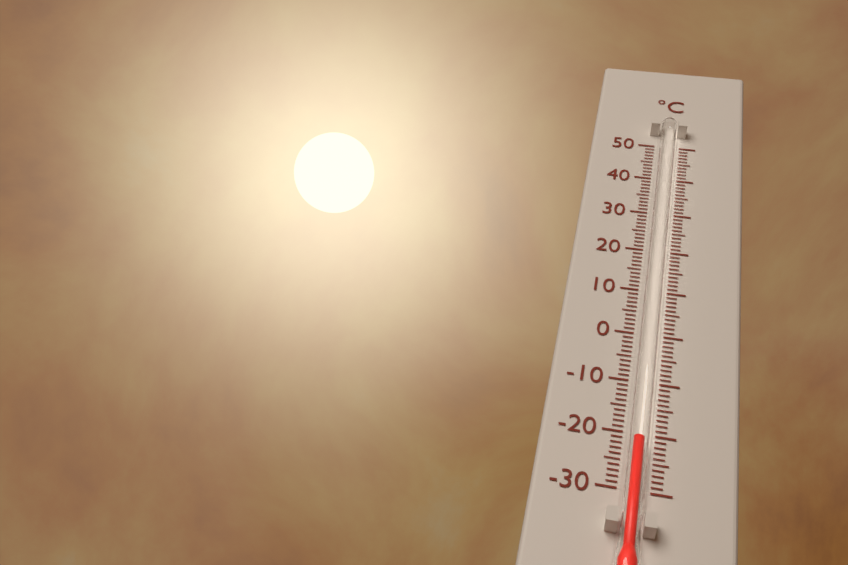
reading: -22 °C
